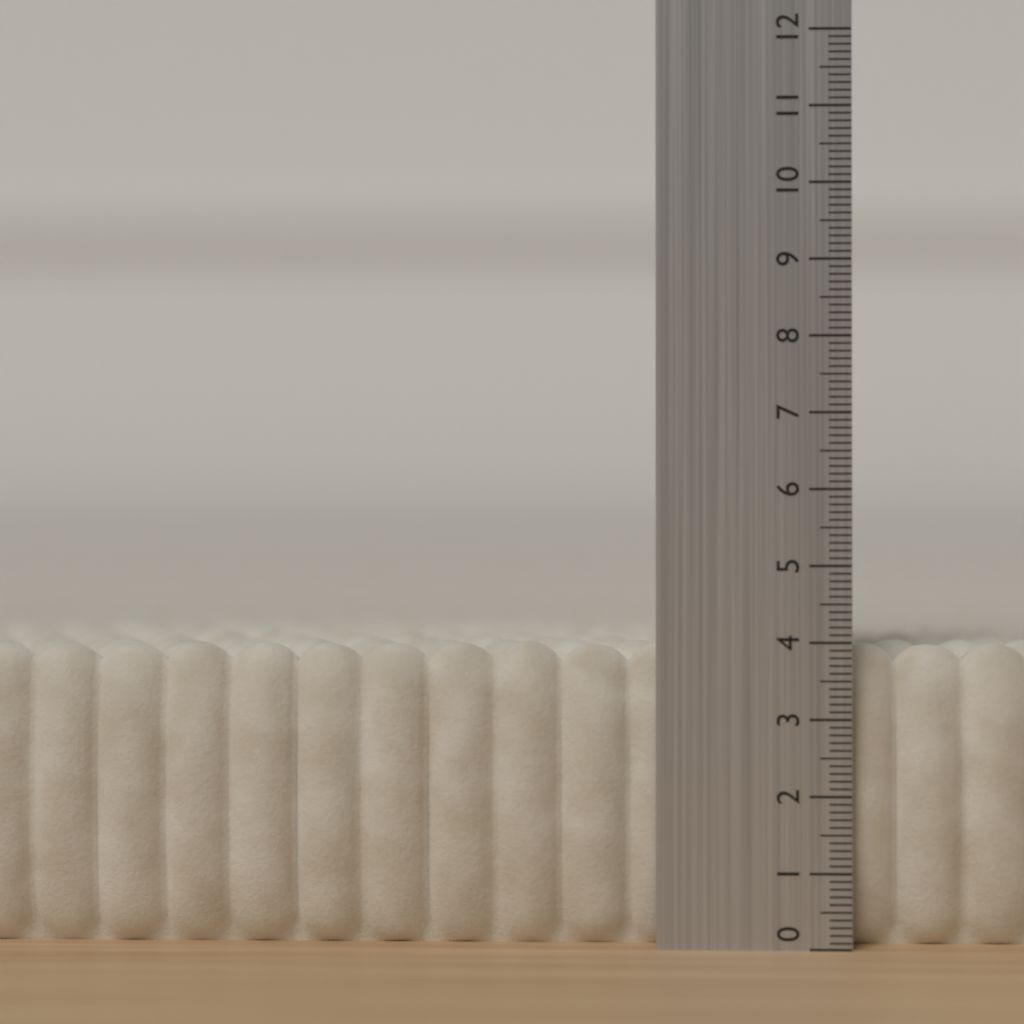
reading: 4.0 (no unit)
